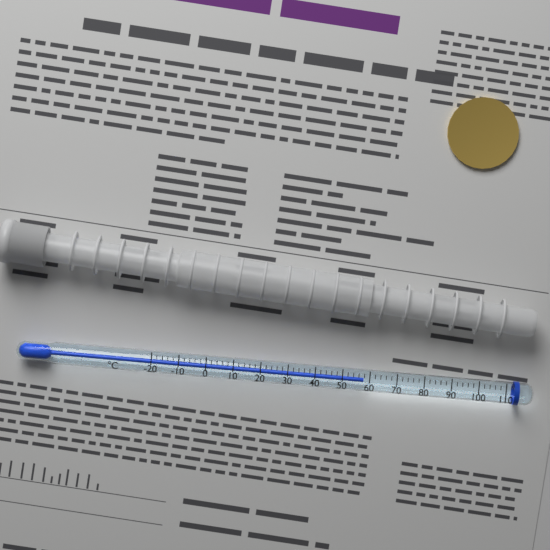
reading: 58 °C
